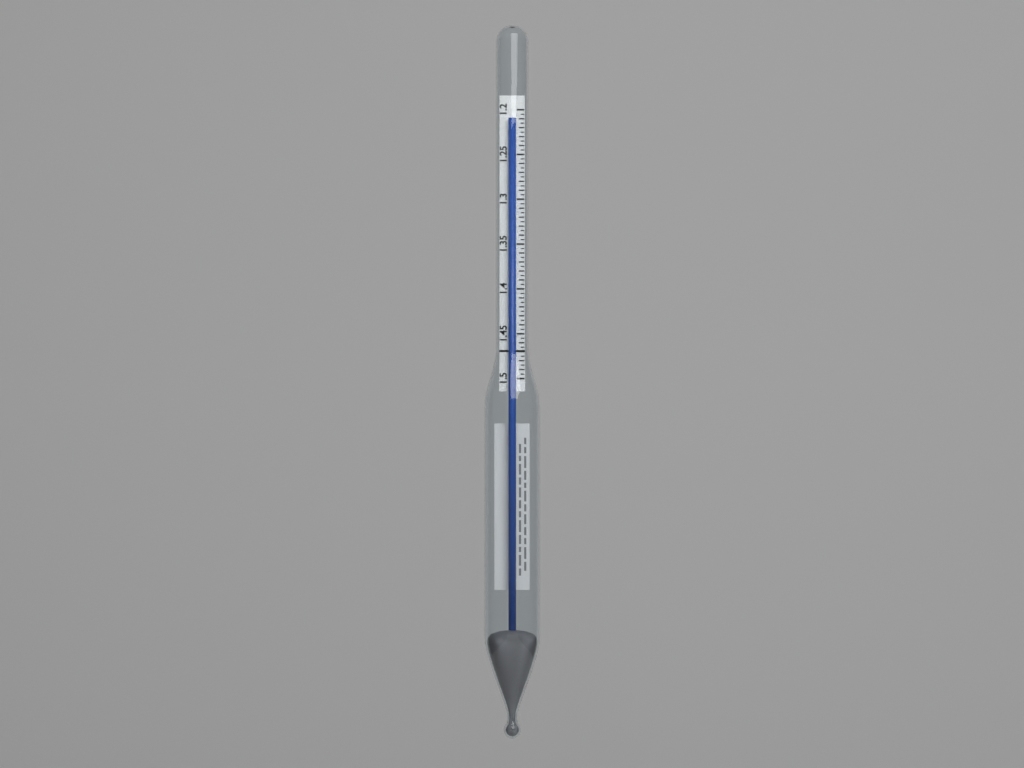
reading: 1.210 (no unit)
